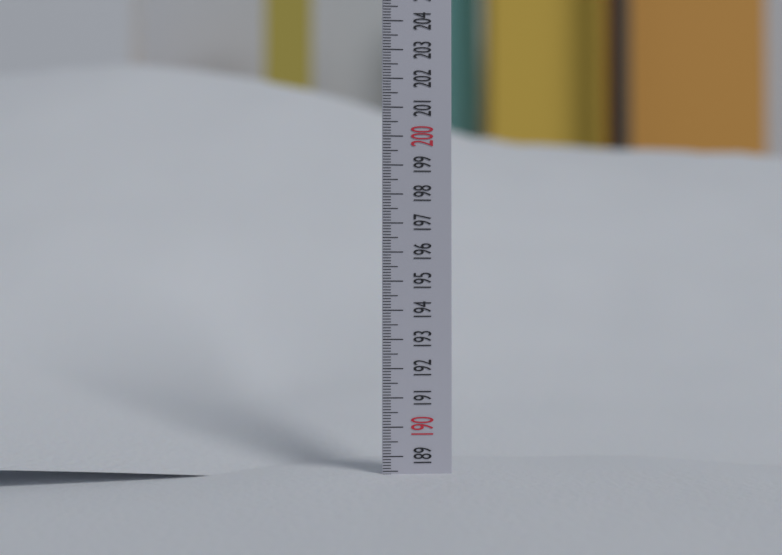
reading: 188.4 (no unit)
